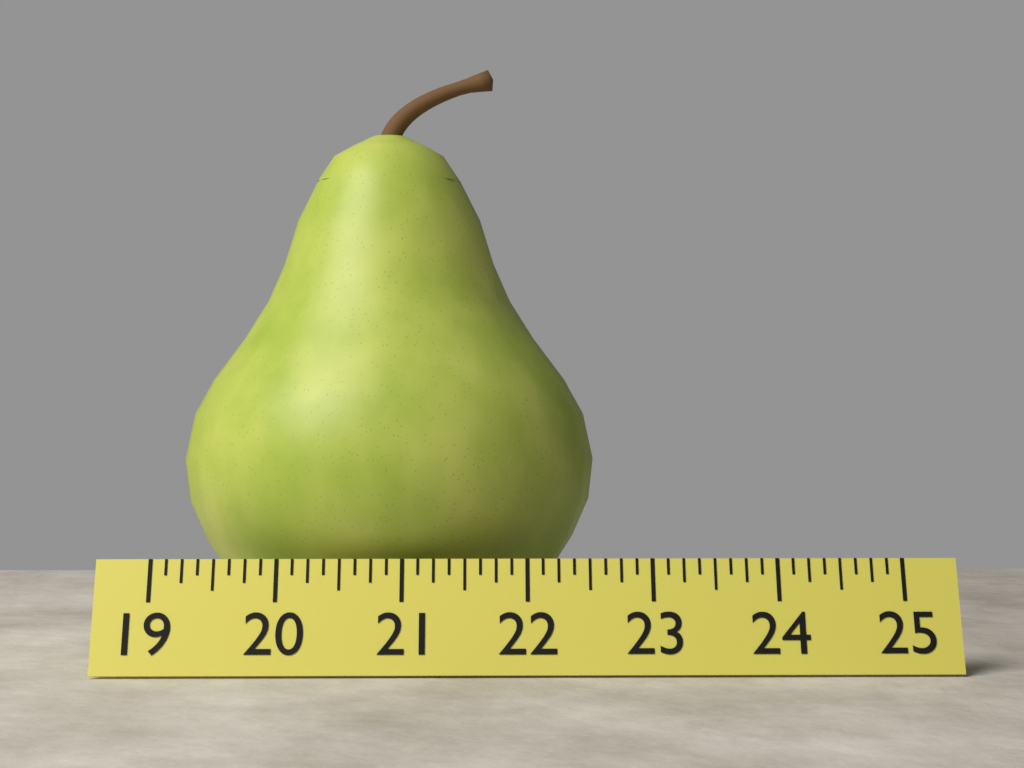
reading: 22.625 (no unit)
